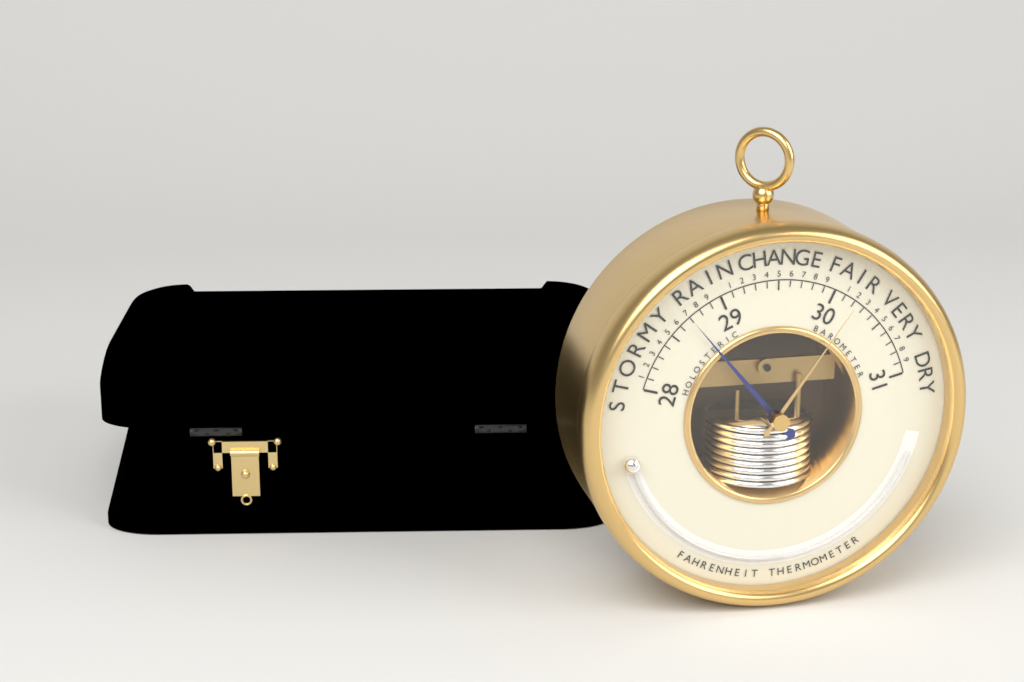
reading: 28.7 inHg
